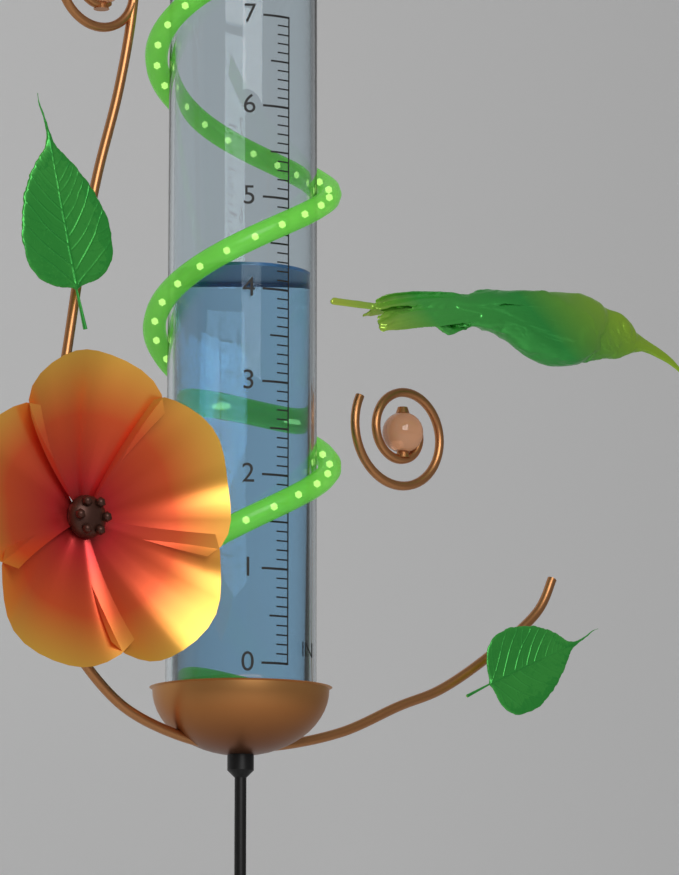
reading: 4.3 in
